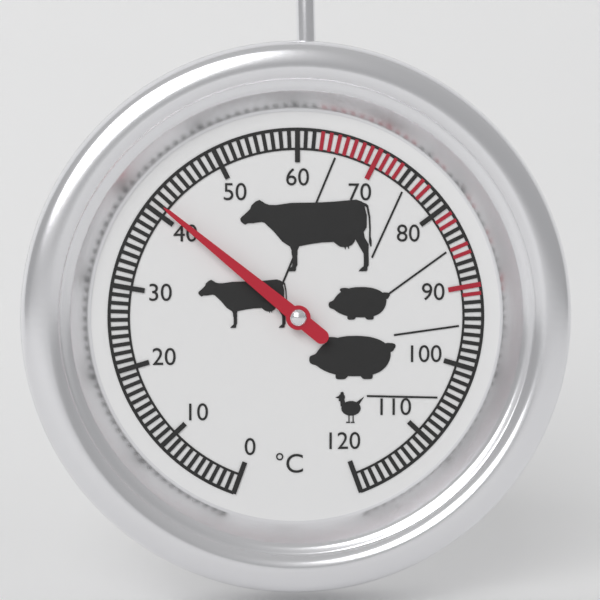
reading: 41 °C
